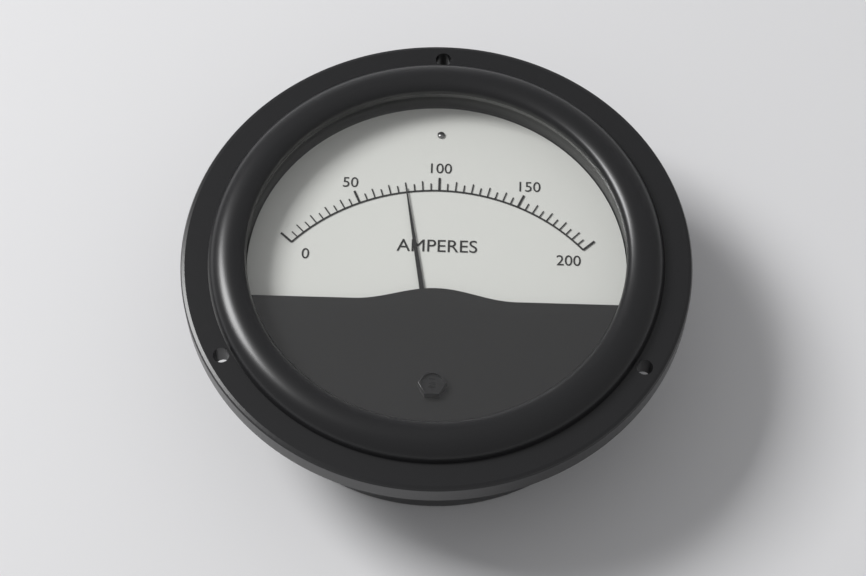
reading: 80 A
